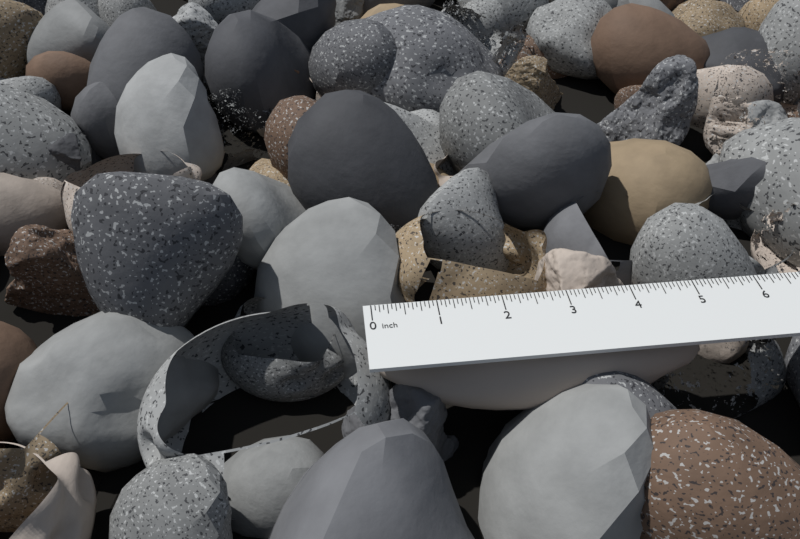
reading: 5.0625 in
